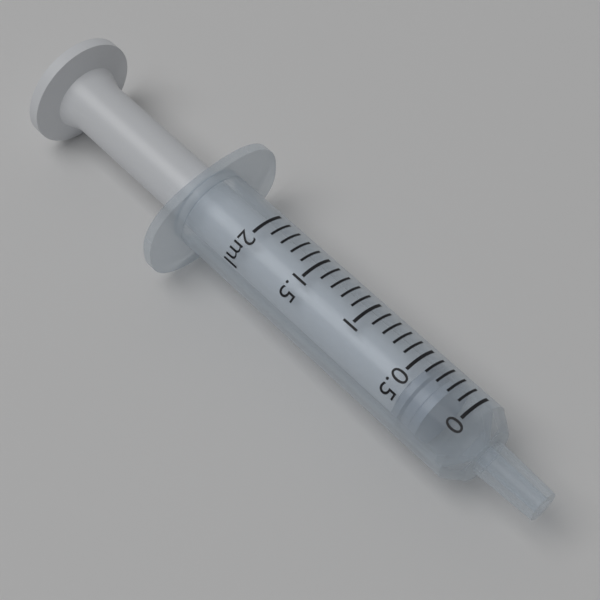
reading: 0.2 ml
